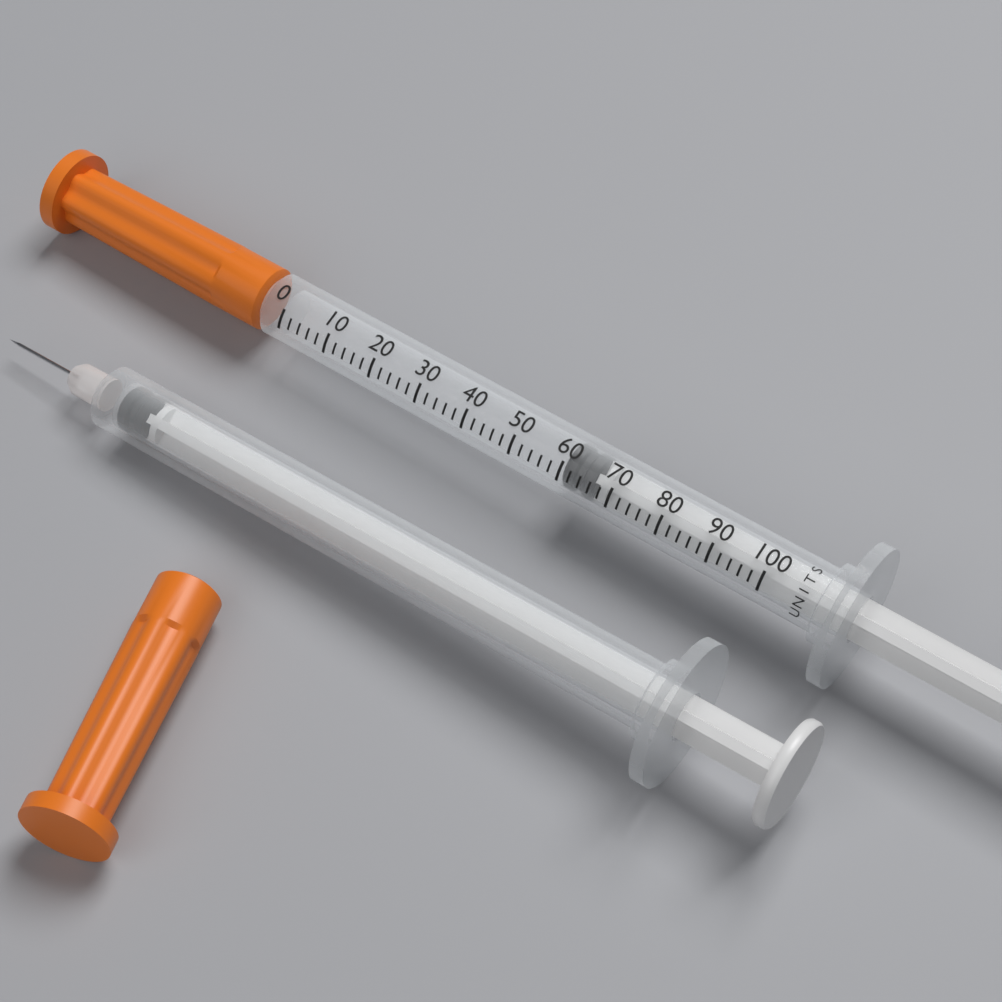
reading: 60 units
